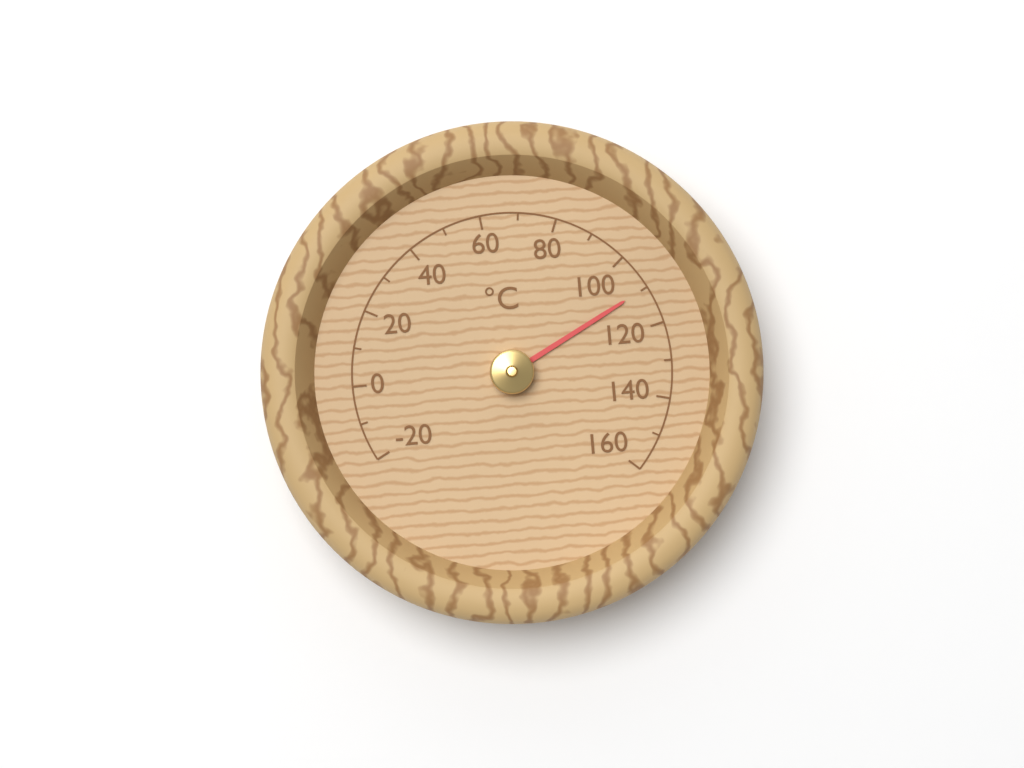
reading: 110 °C
